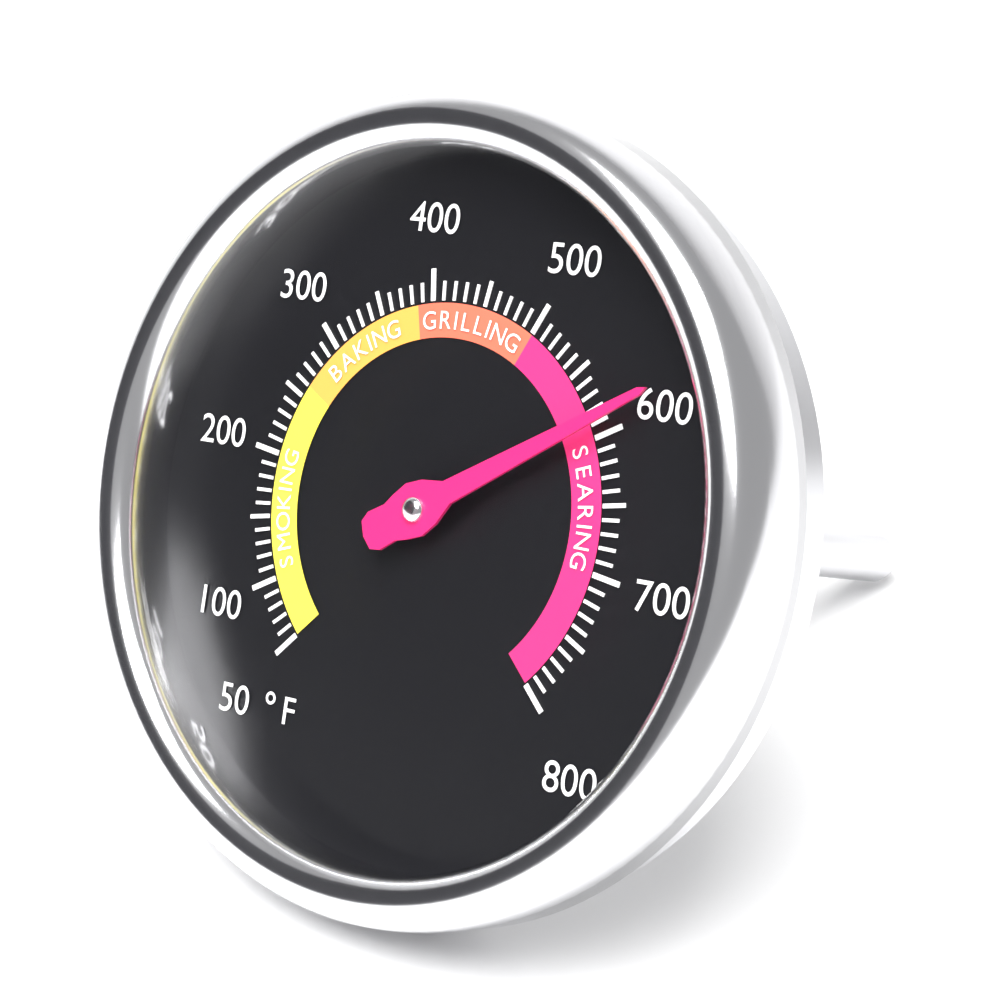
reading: 590 °F
